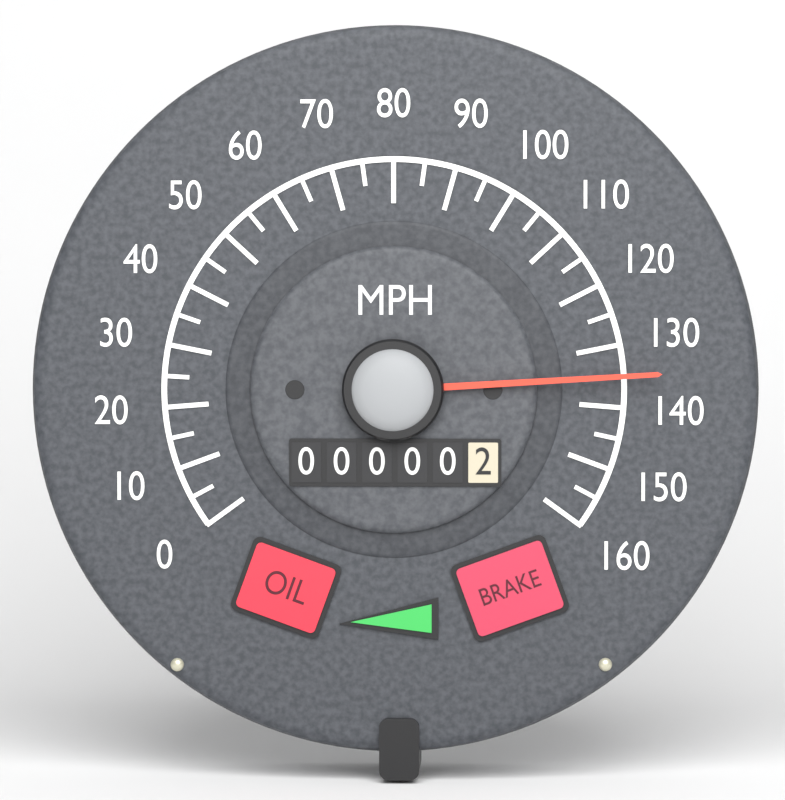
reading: 135 MPH
